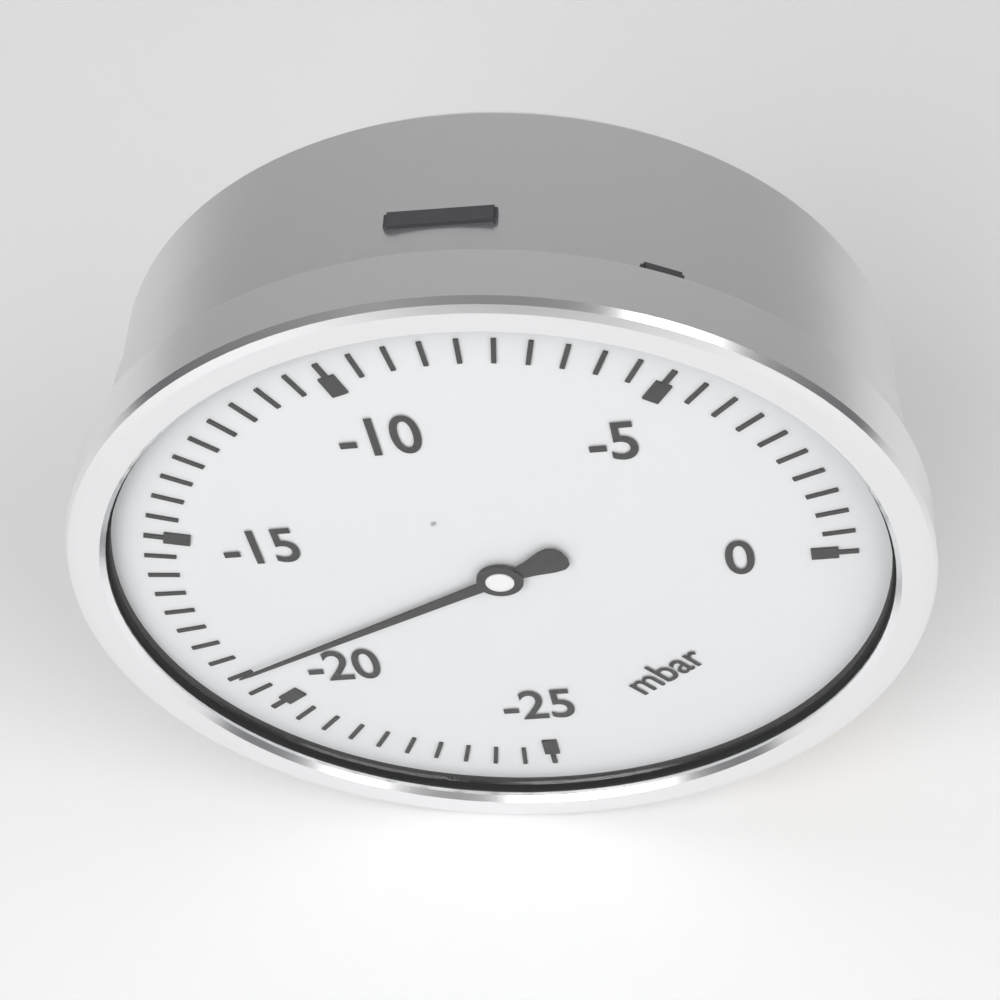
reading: -19.0 mbar
